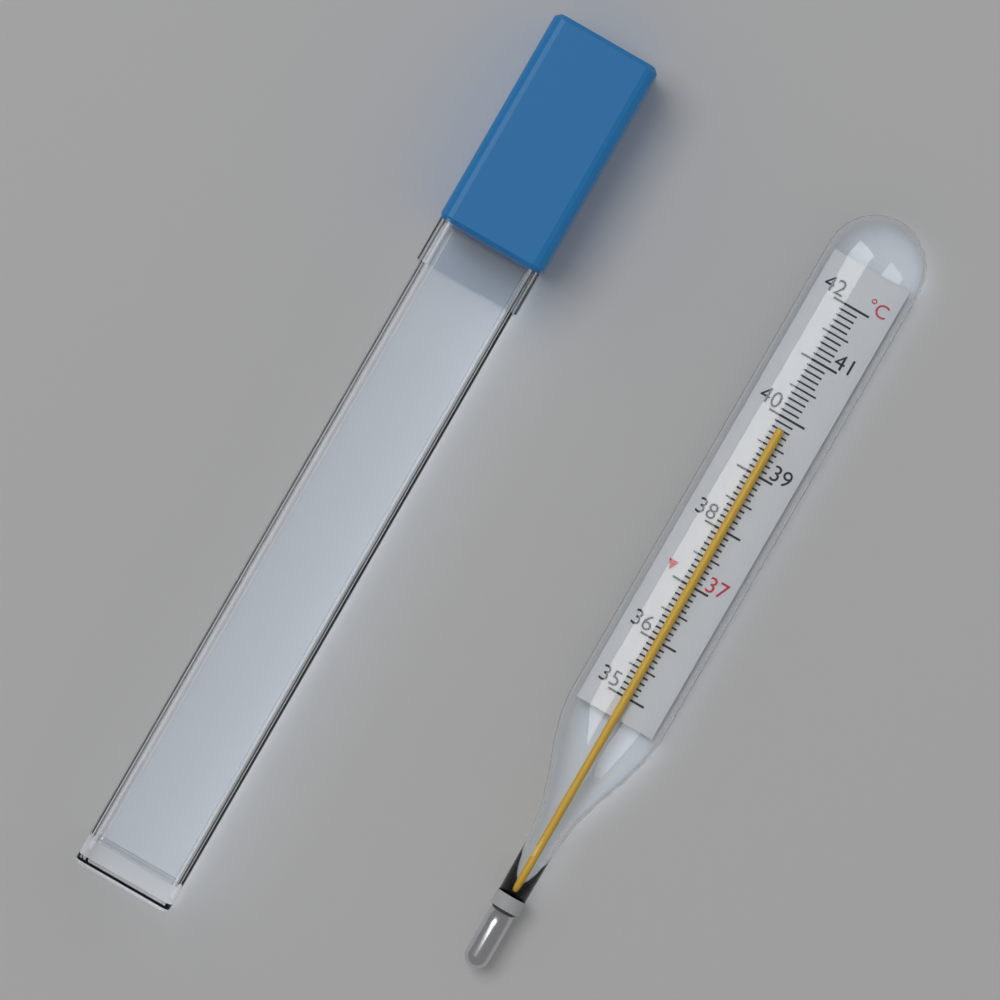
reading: 39.8 °C
